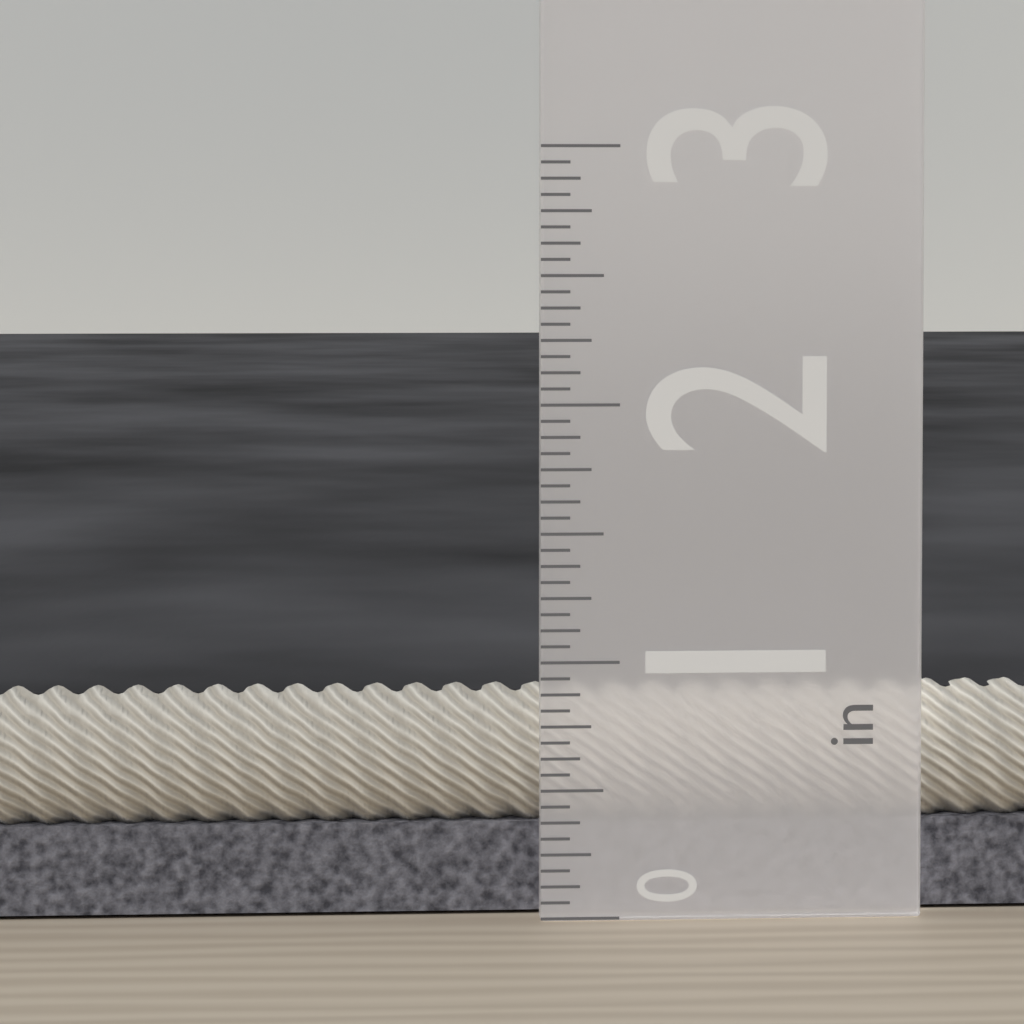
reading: 0.8750 in
